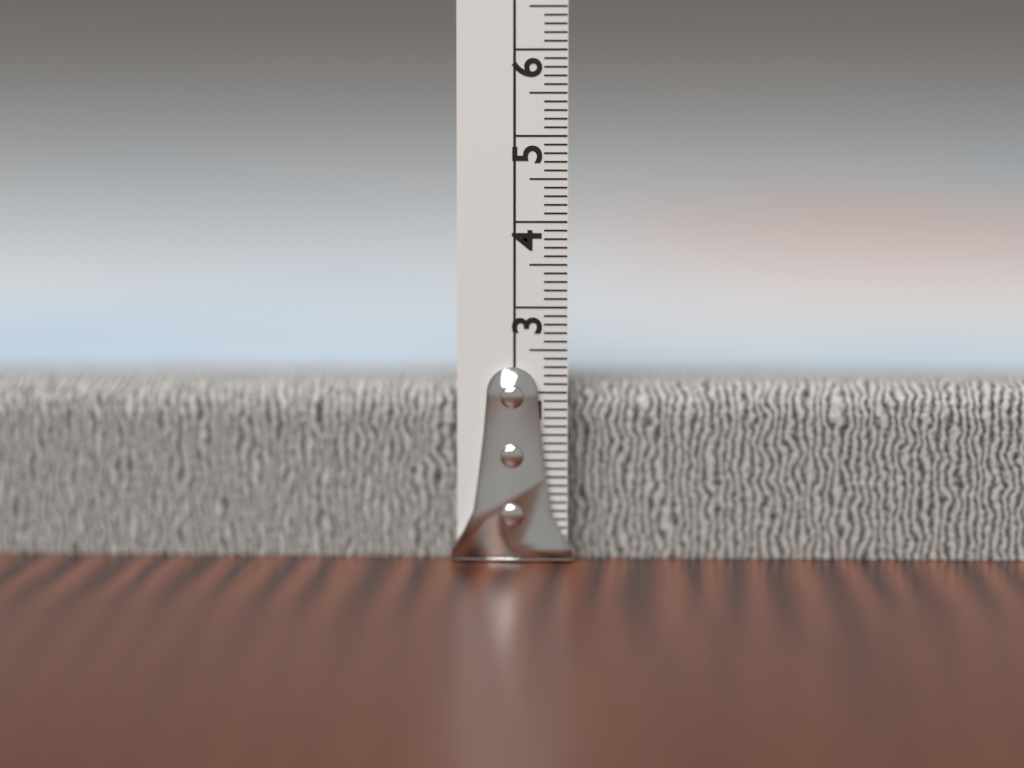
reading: 2.1 cm
